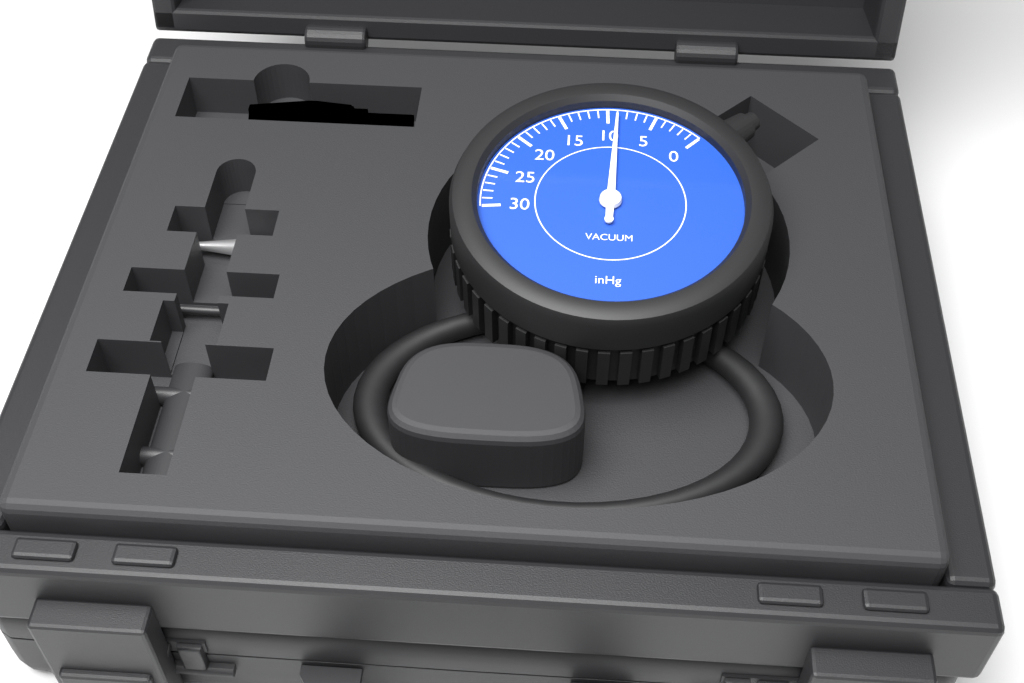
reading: 9 inHg
